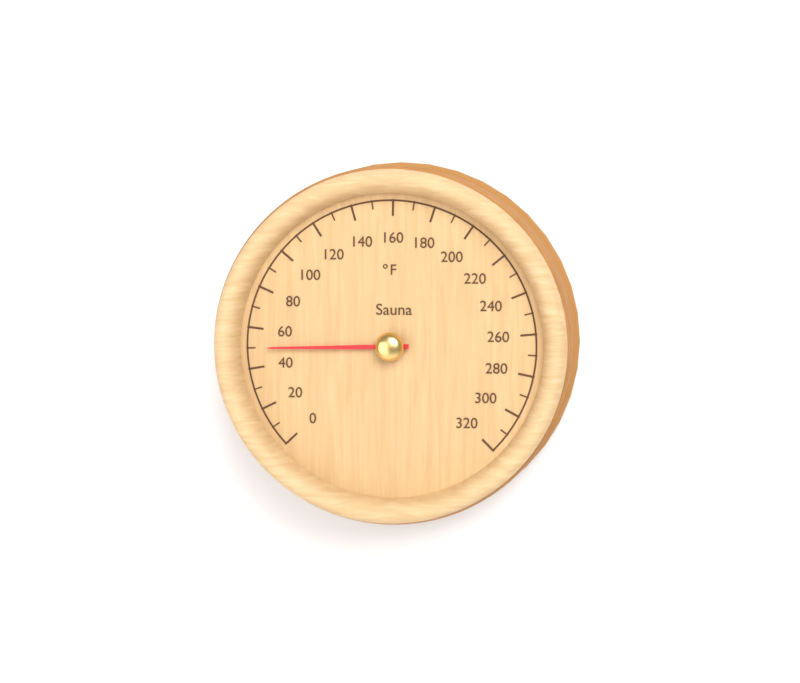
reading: 50 °F
